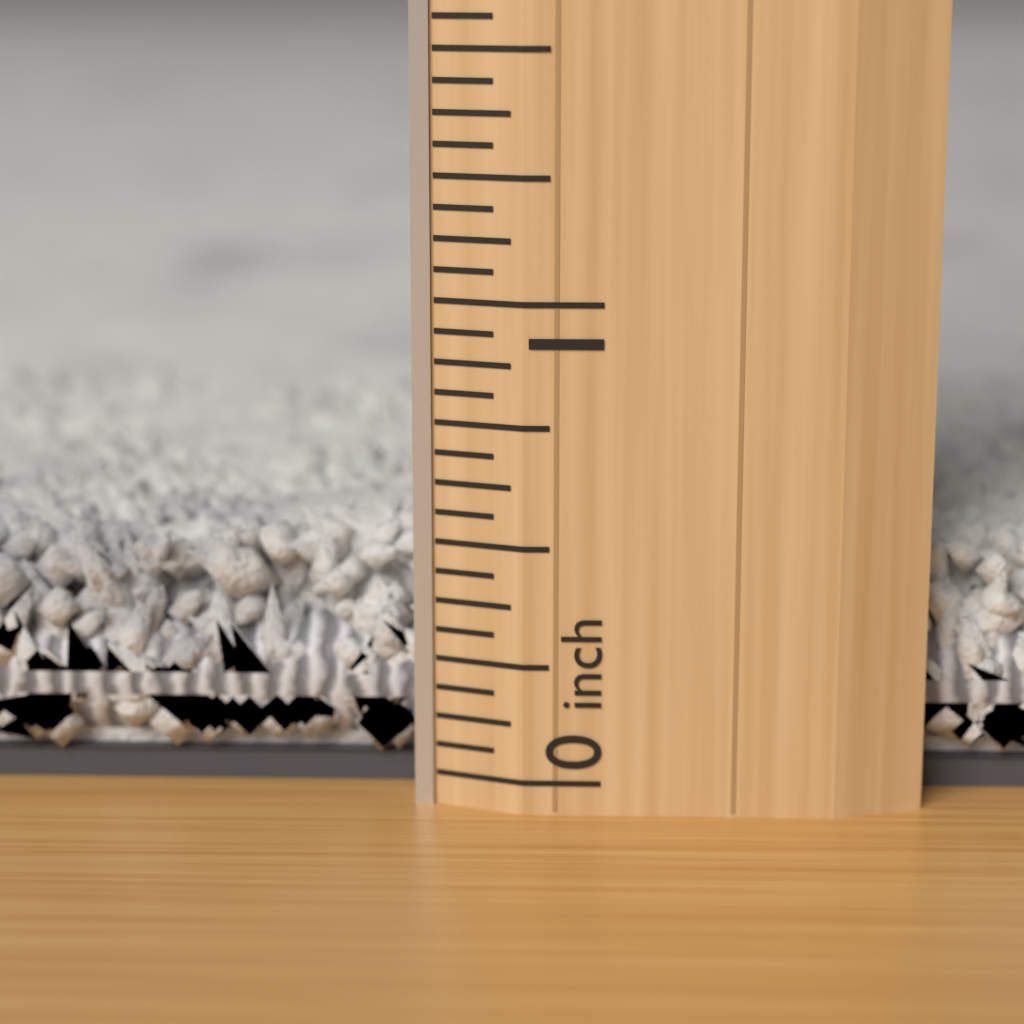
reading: 0.5000 inch
